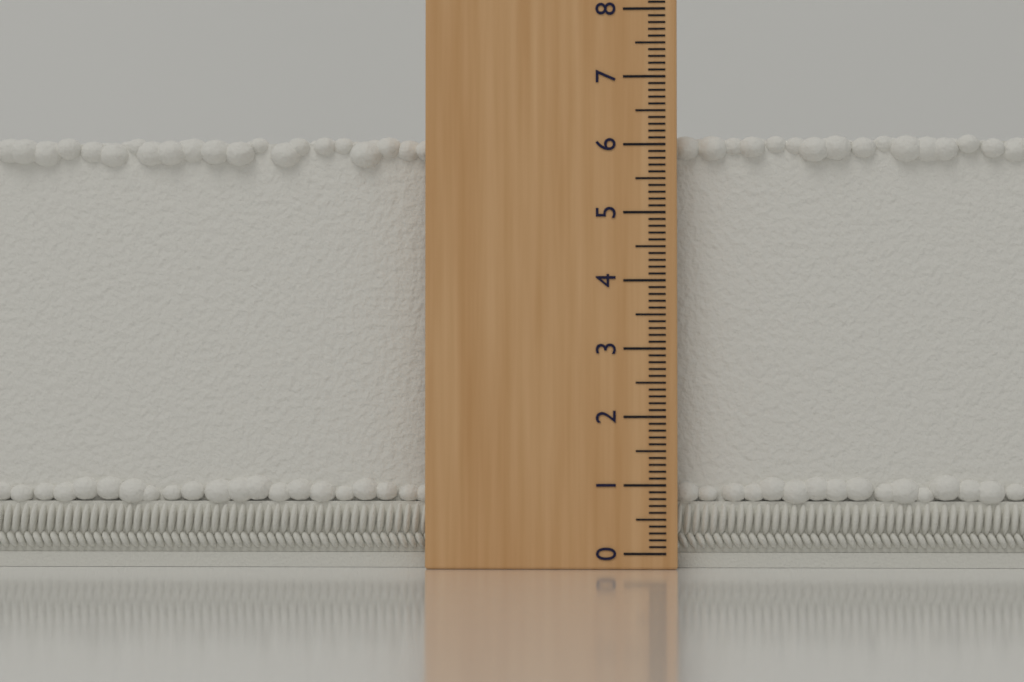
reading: 6.2 (no unit)
